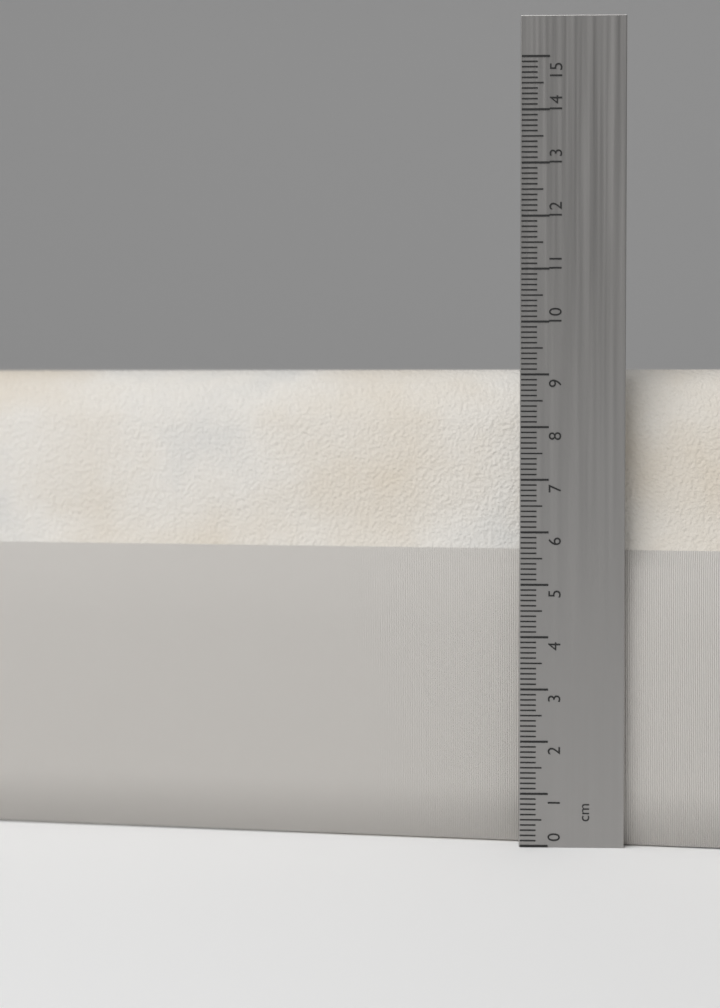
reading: 9.1 cm
